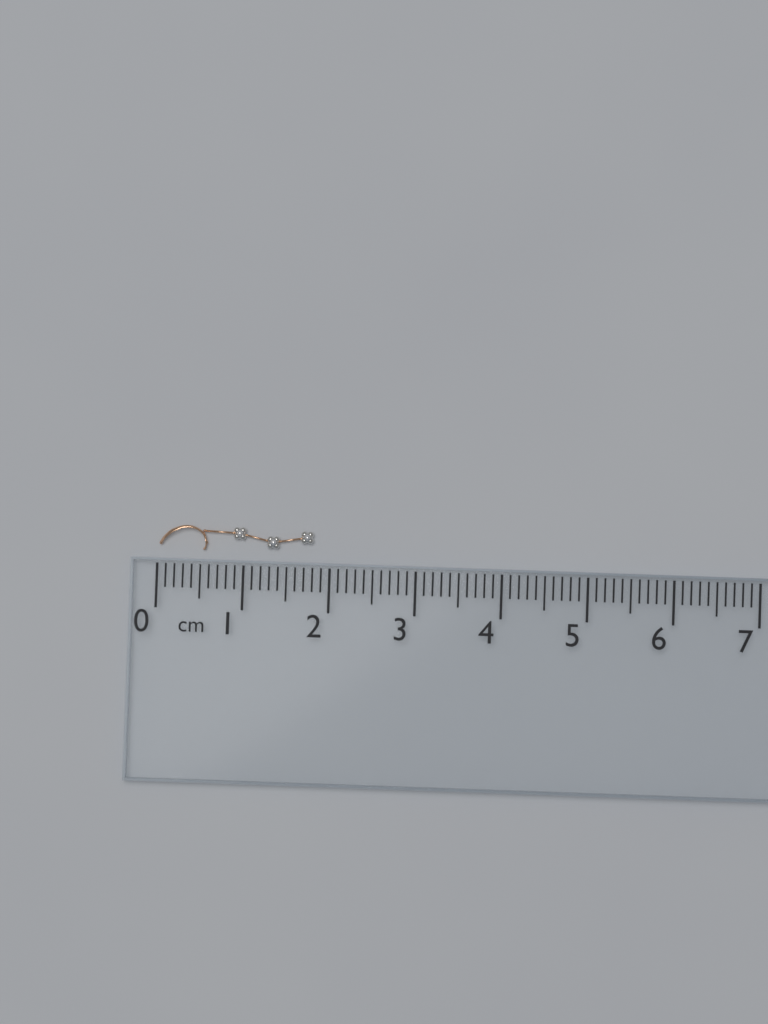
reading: 1.8 cm
